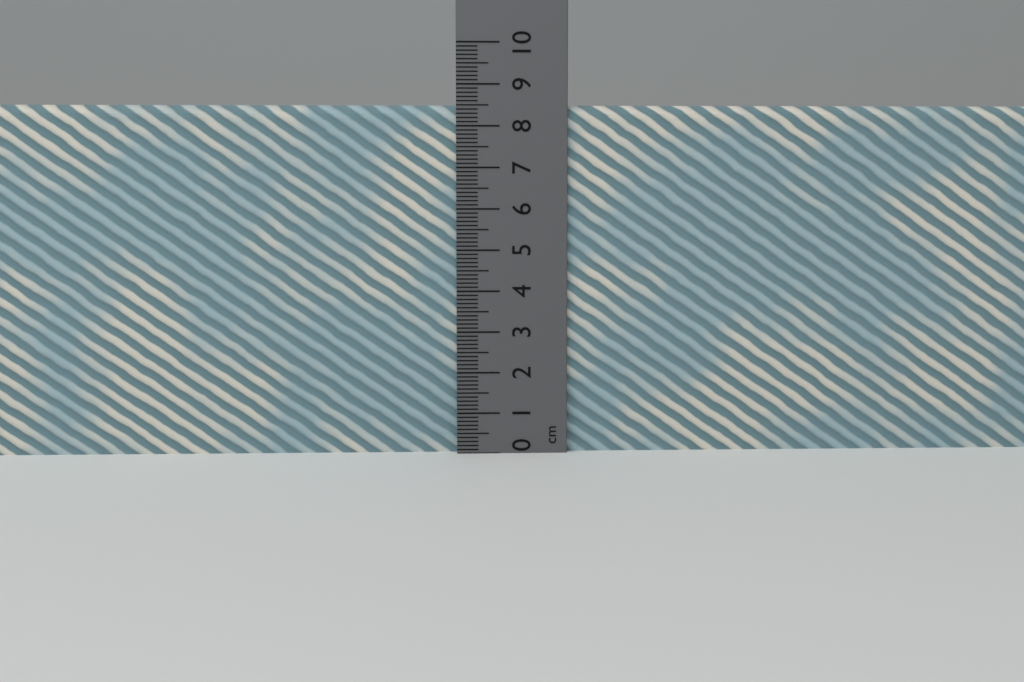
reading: 8.5 cm
